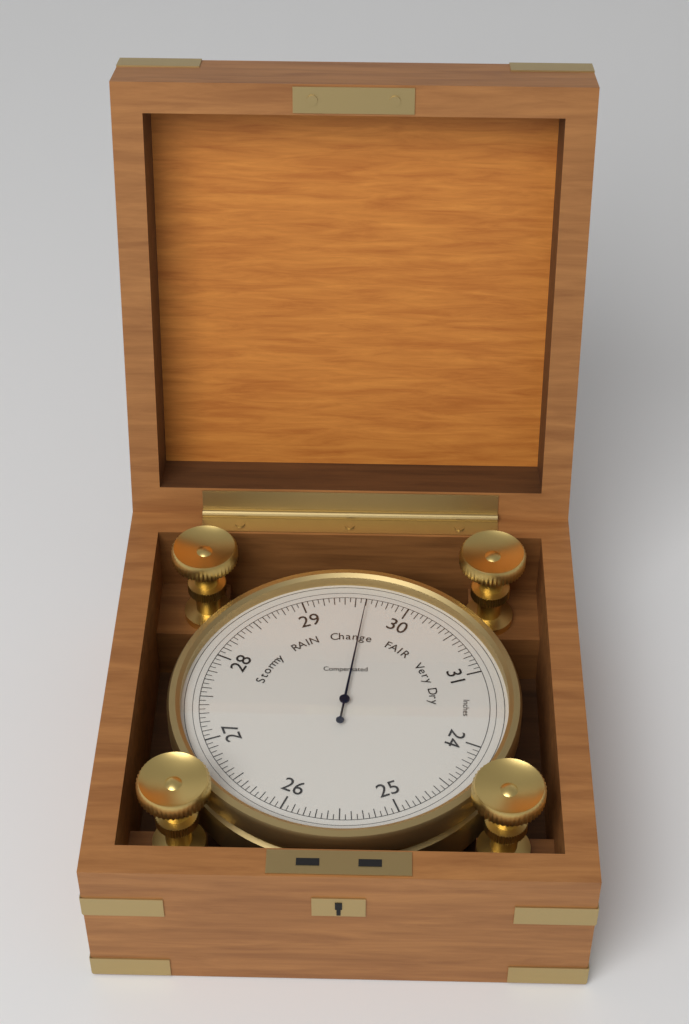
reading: 29.60 inHg
